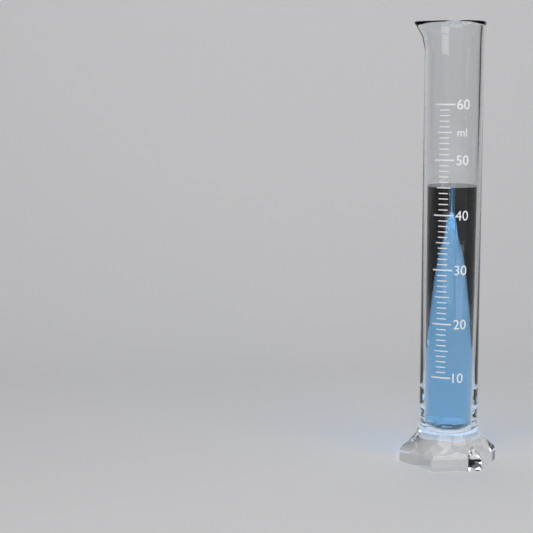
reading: 45 ml
